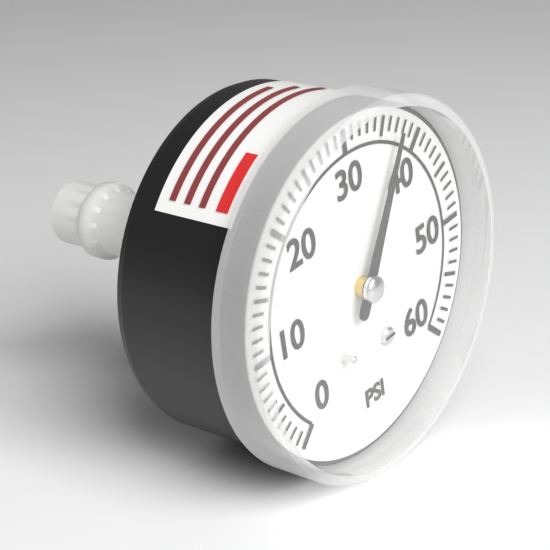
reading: 37 psi
